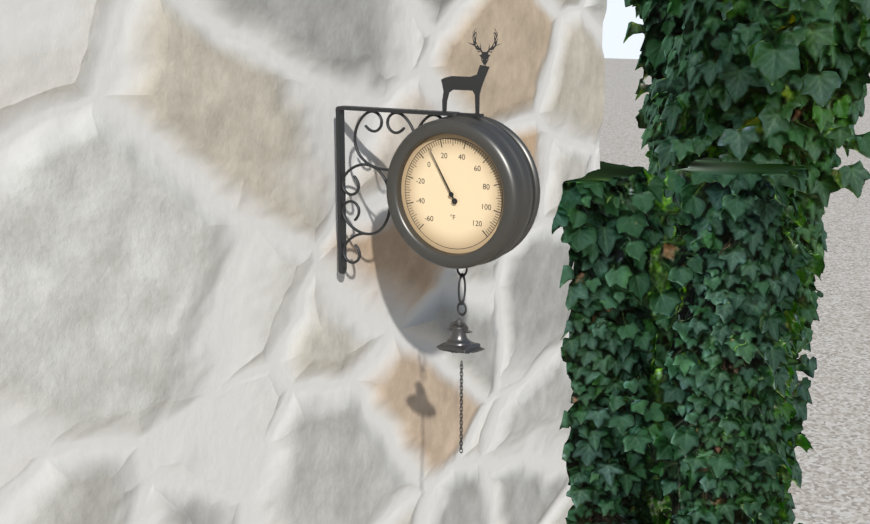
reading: 10 °F
